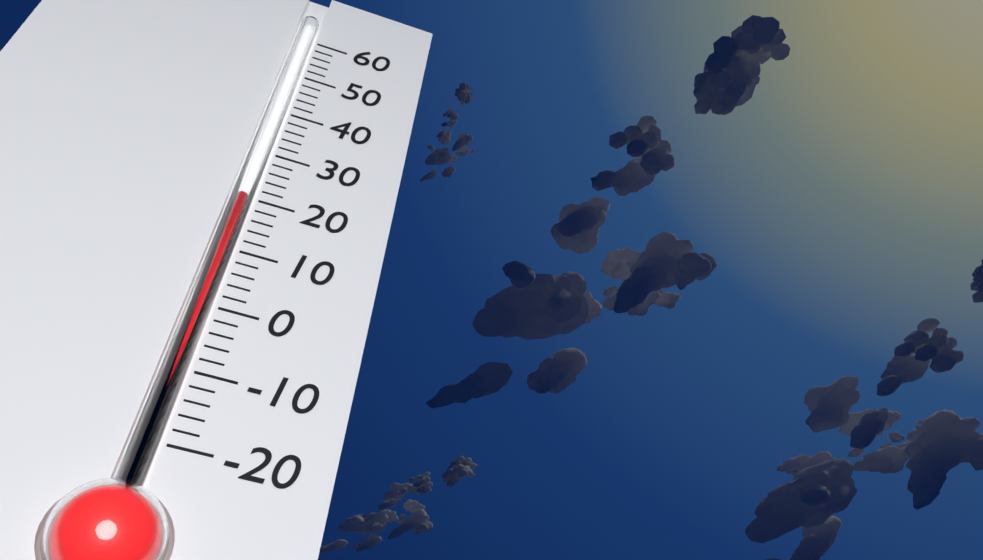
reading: 20 (no unit)
